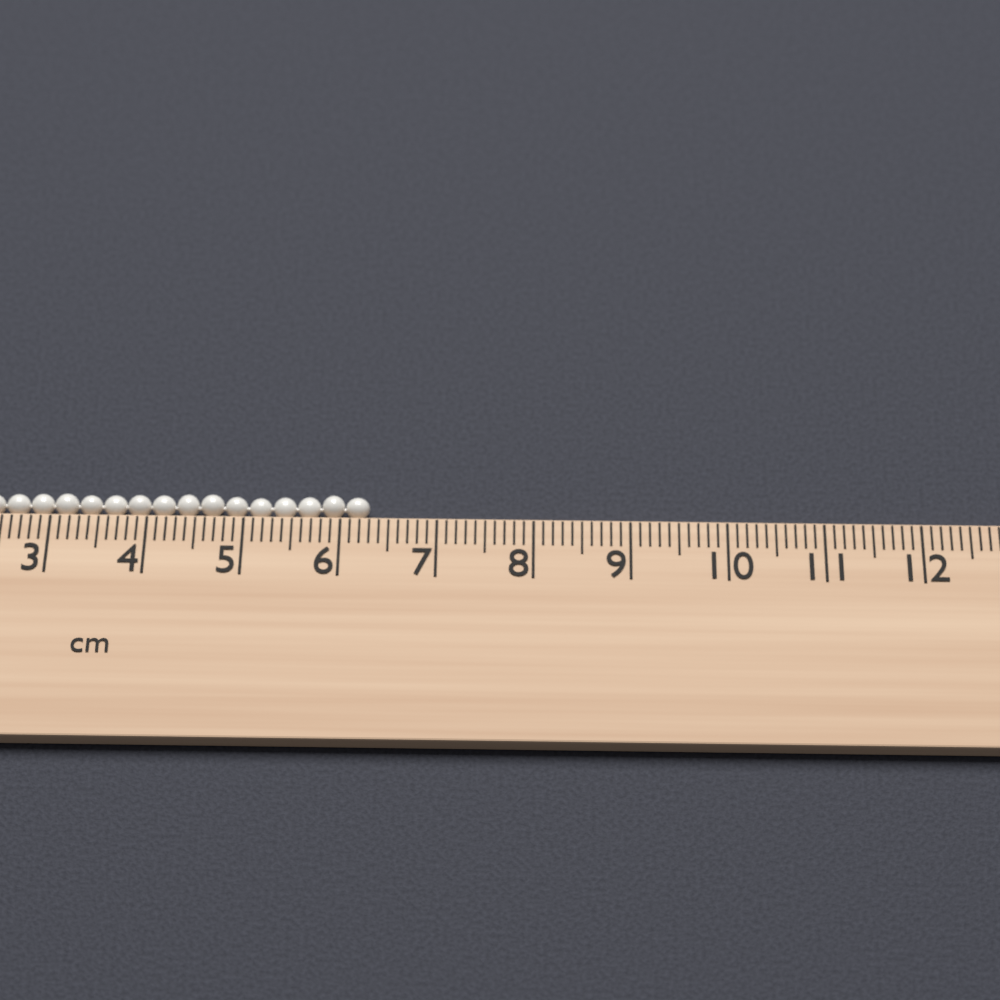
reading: 6.3 cm
